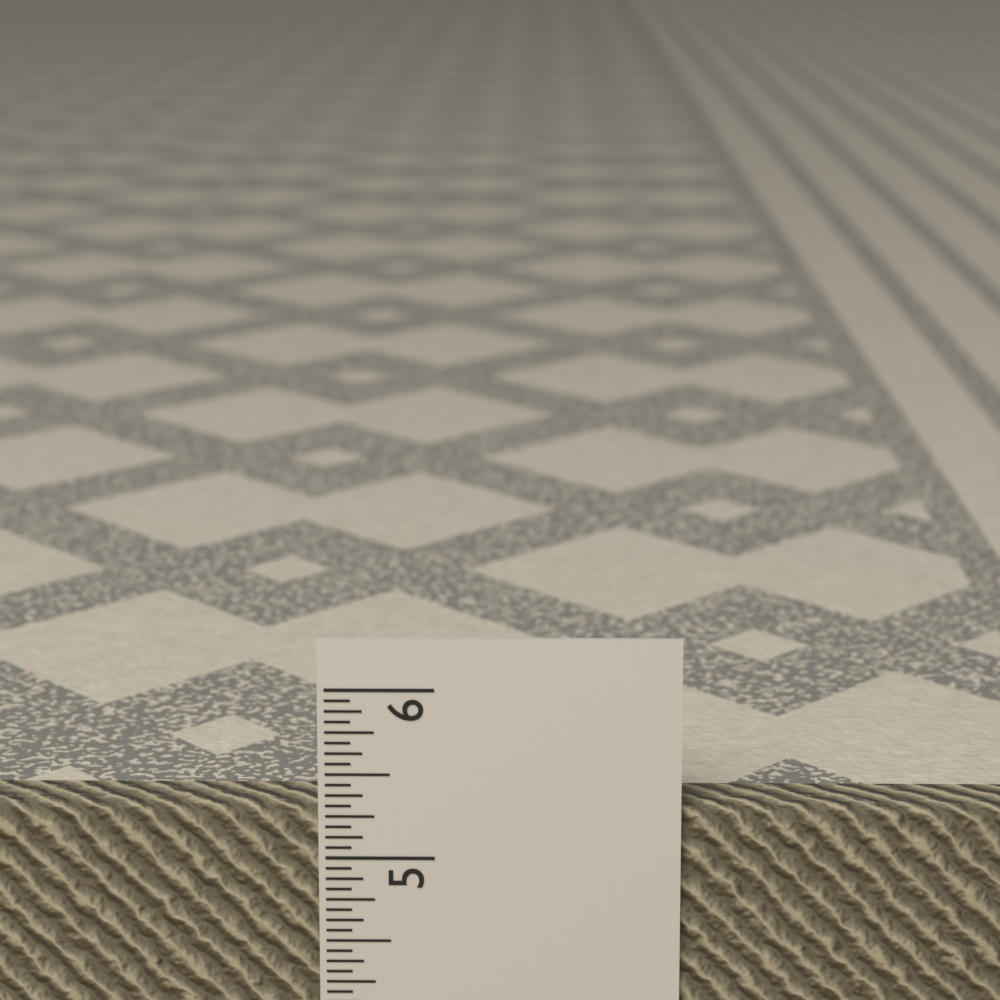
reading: 5.3125 in
